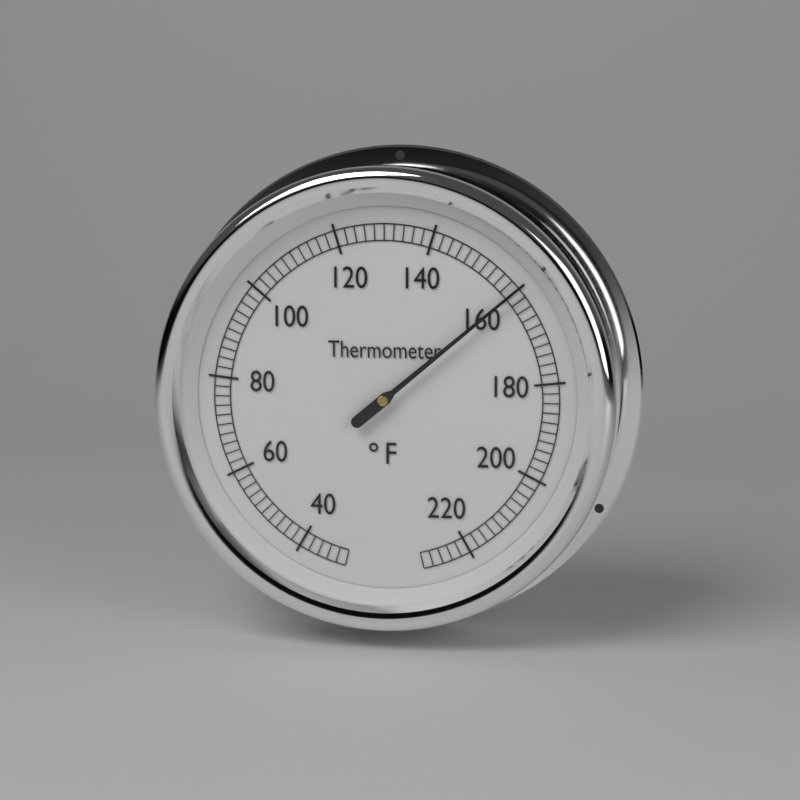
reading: 160 °F
